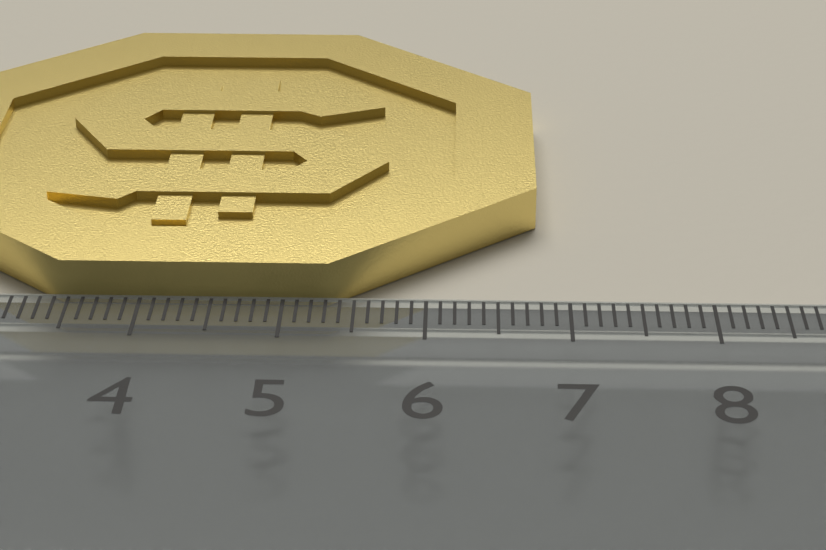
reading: 6.8 cm
